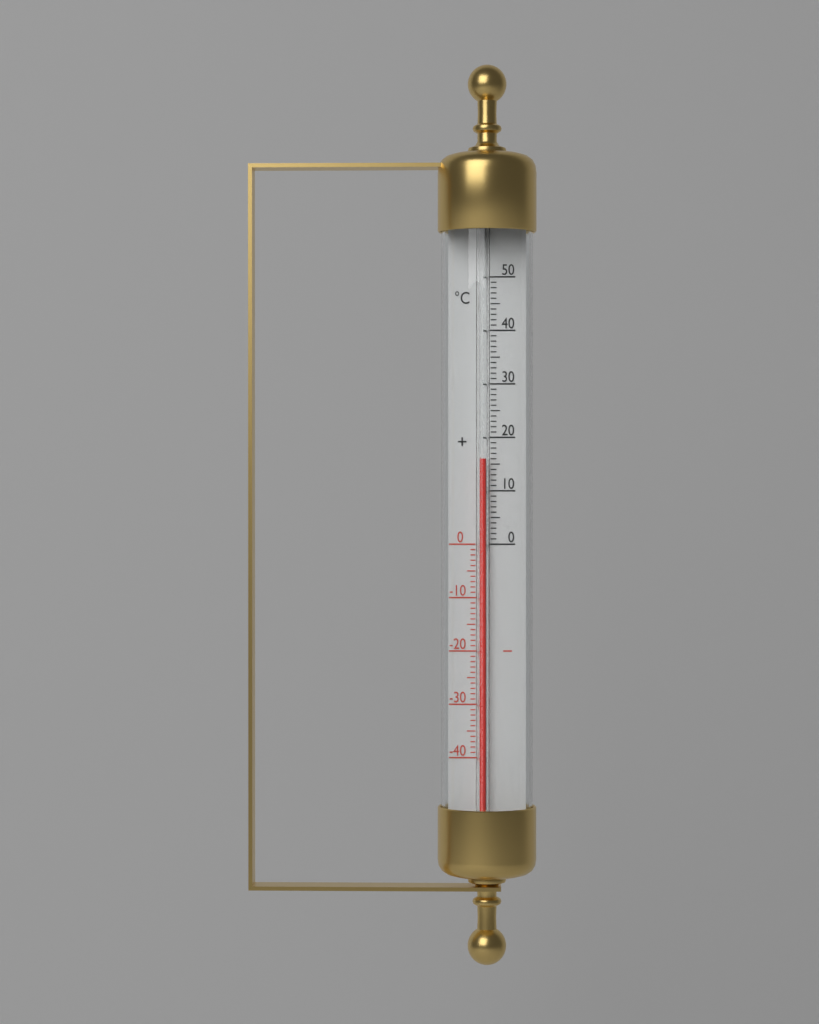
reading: 16 °C
